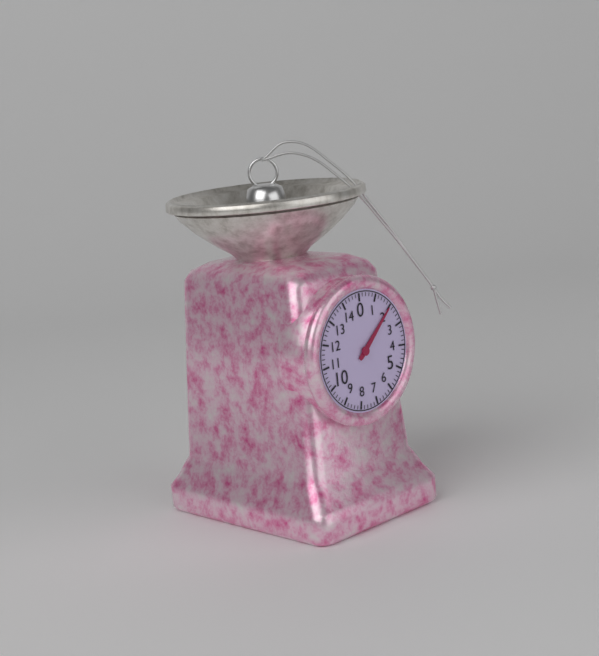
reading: 2.0 (no unit)
